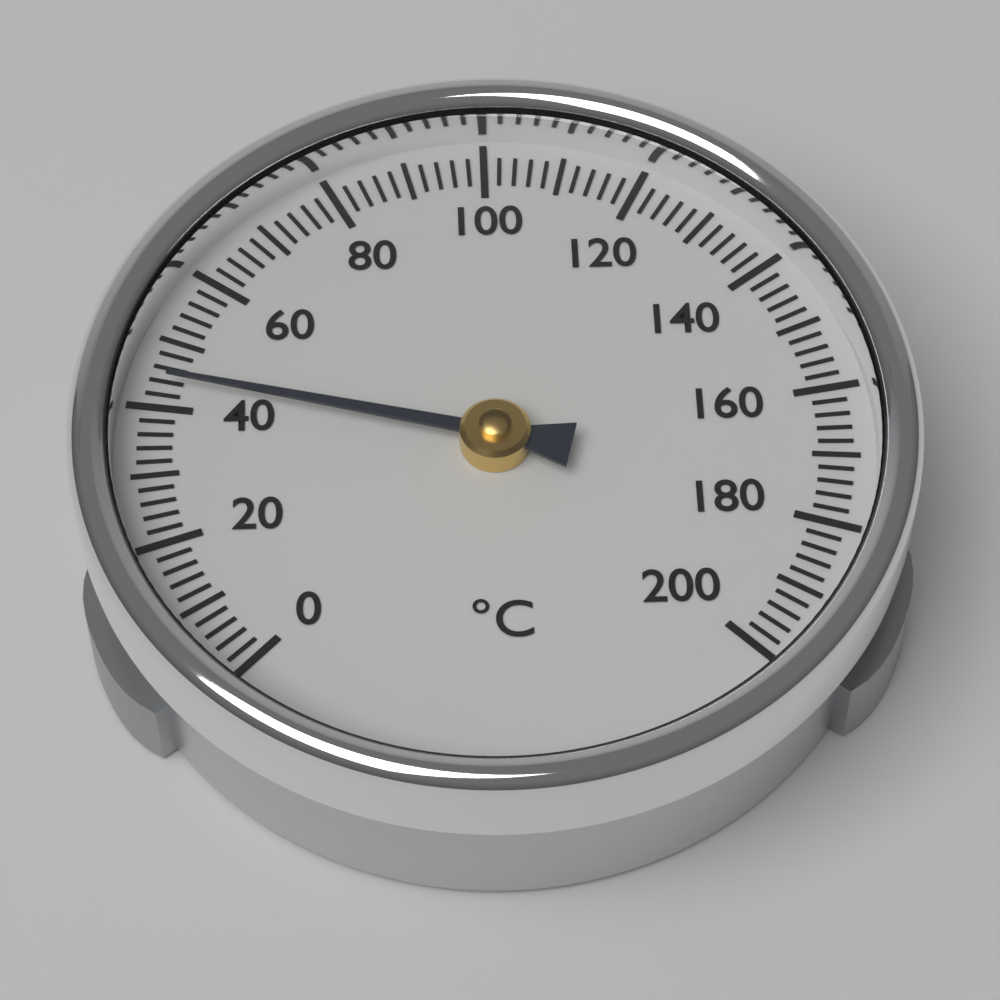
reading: 44 °C
